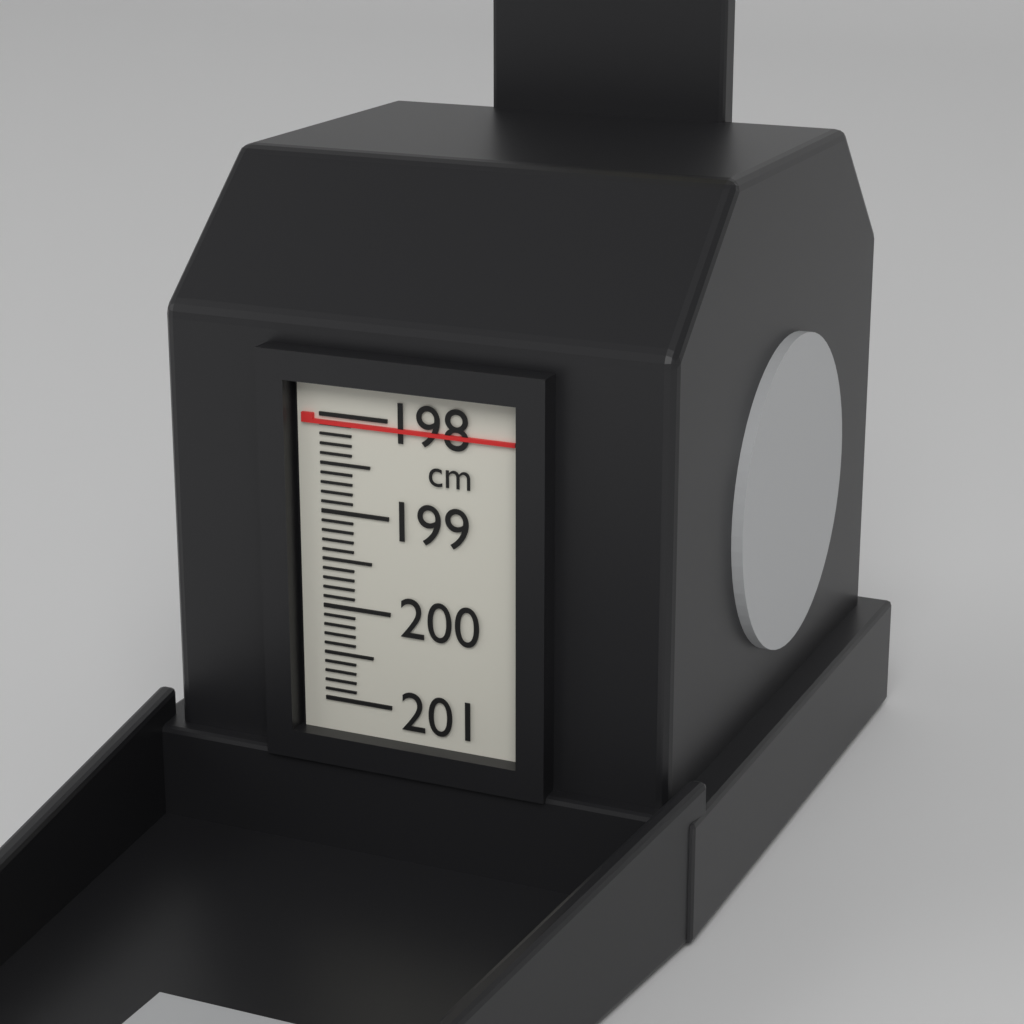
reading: 198.1 cm
